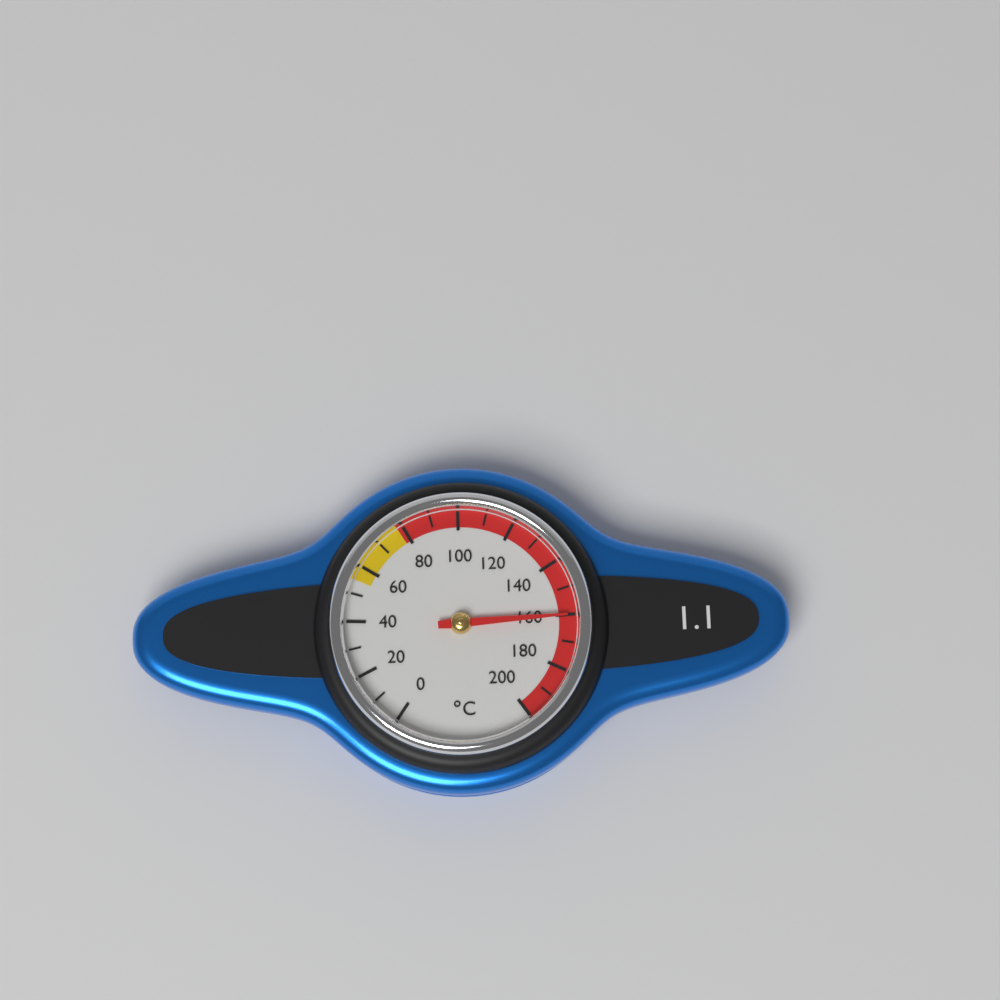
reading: 160 °C
